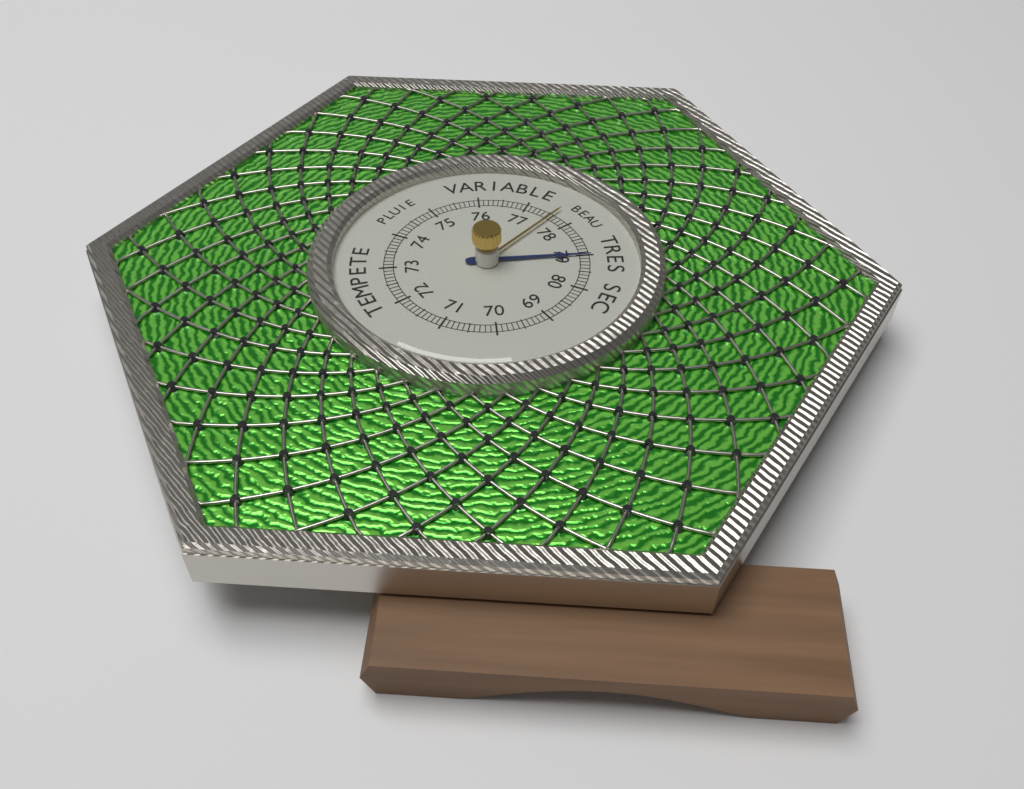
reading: 79.0 (no unit)
